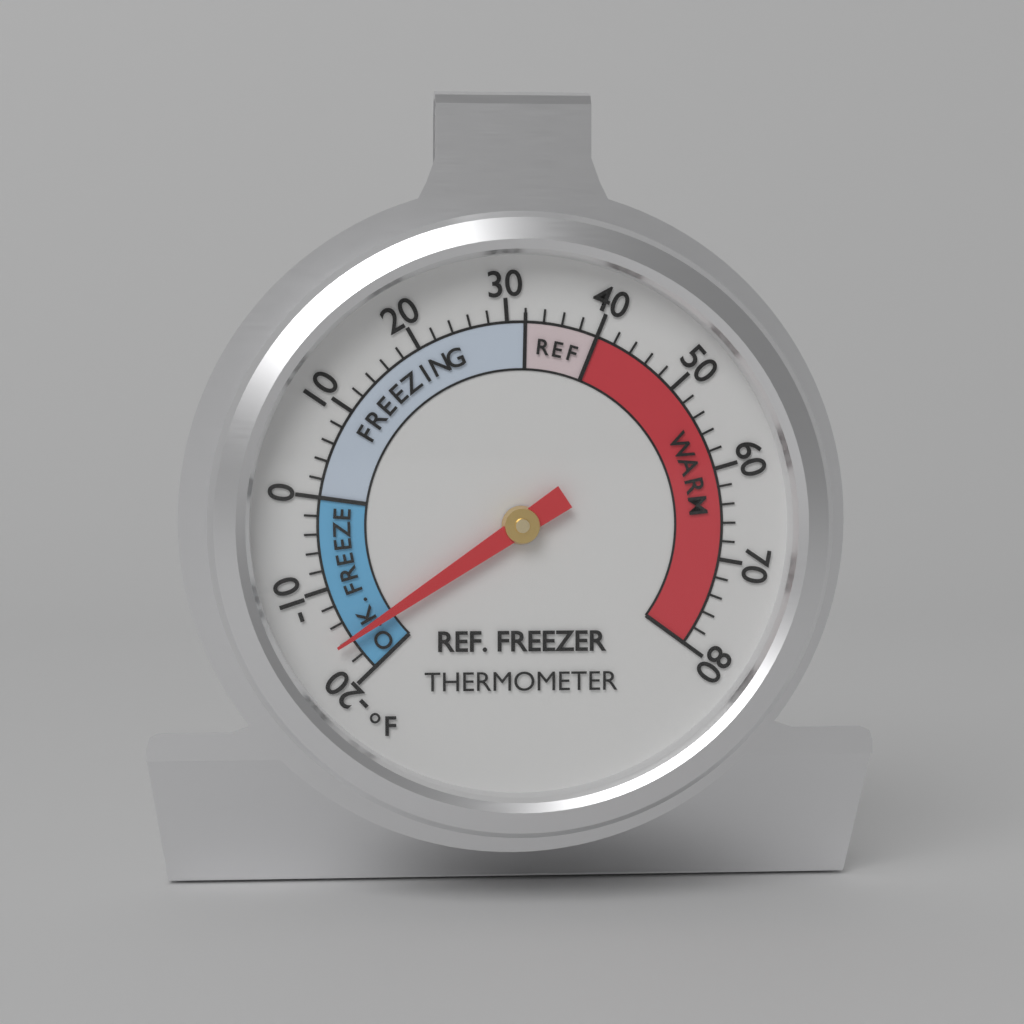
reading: -16 °F
